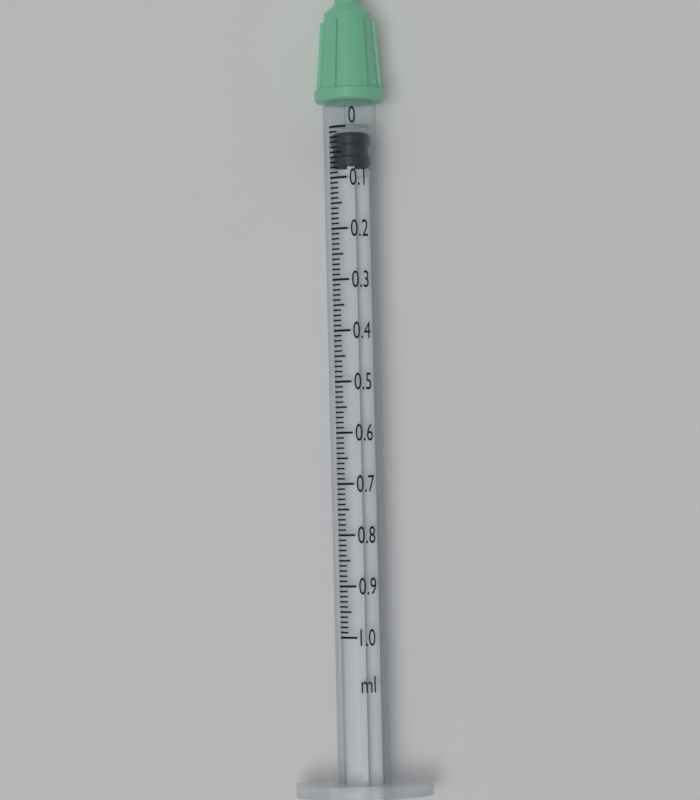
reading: 0.01 ml
